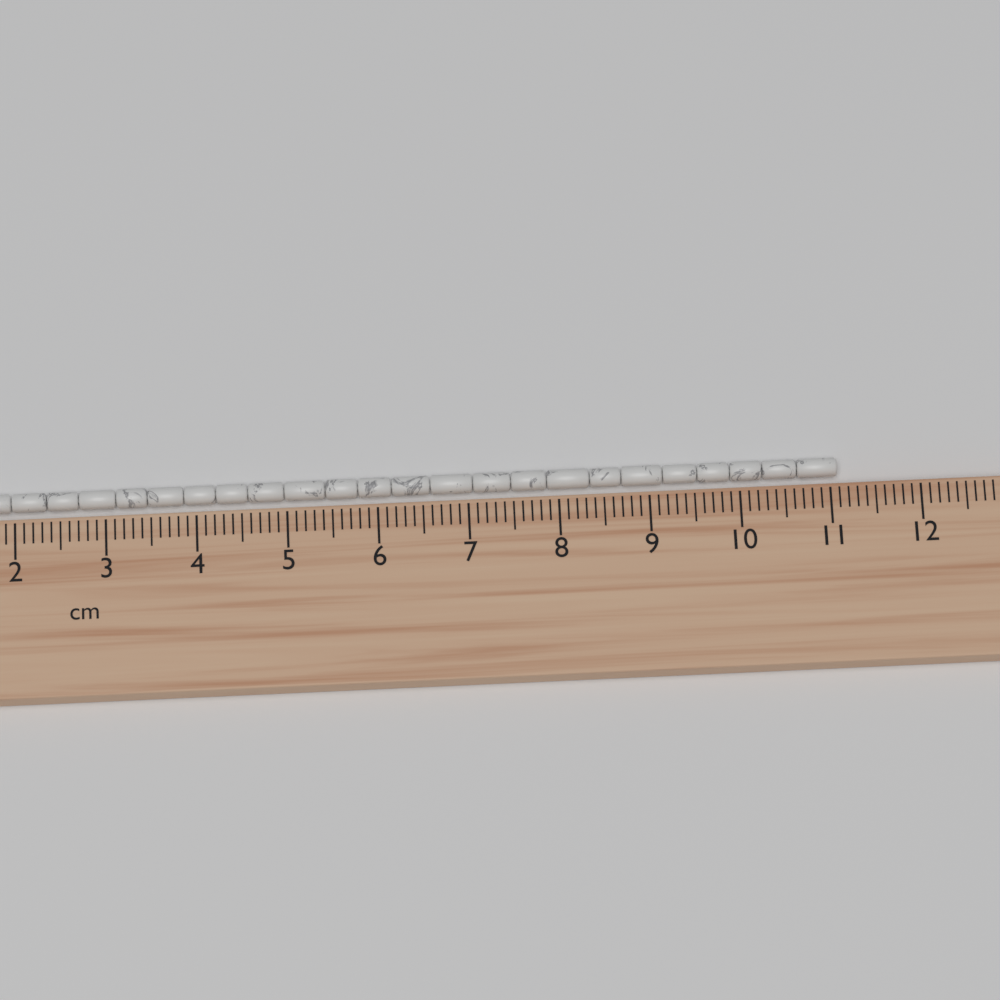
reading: 11.1 cm
